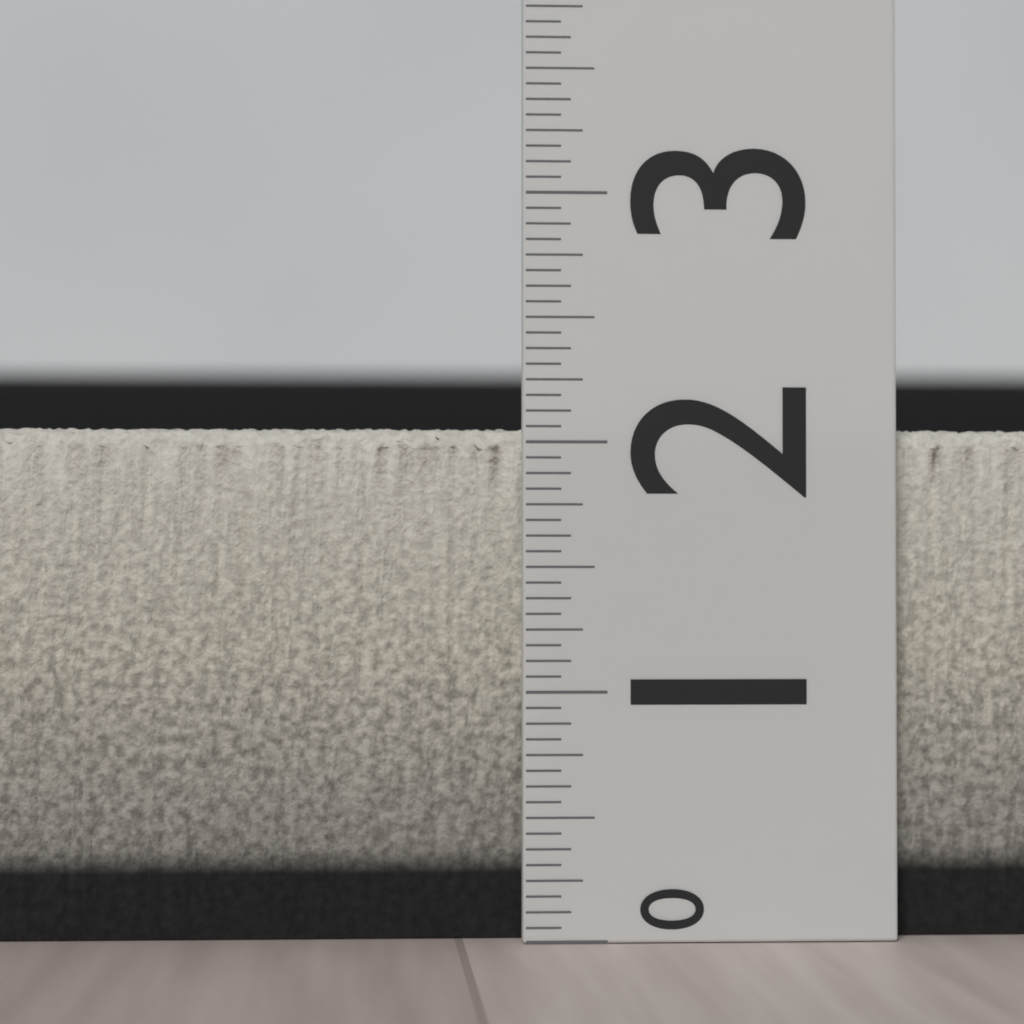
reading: 2.0625 (no unit)
